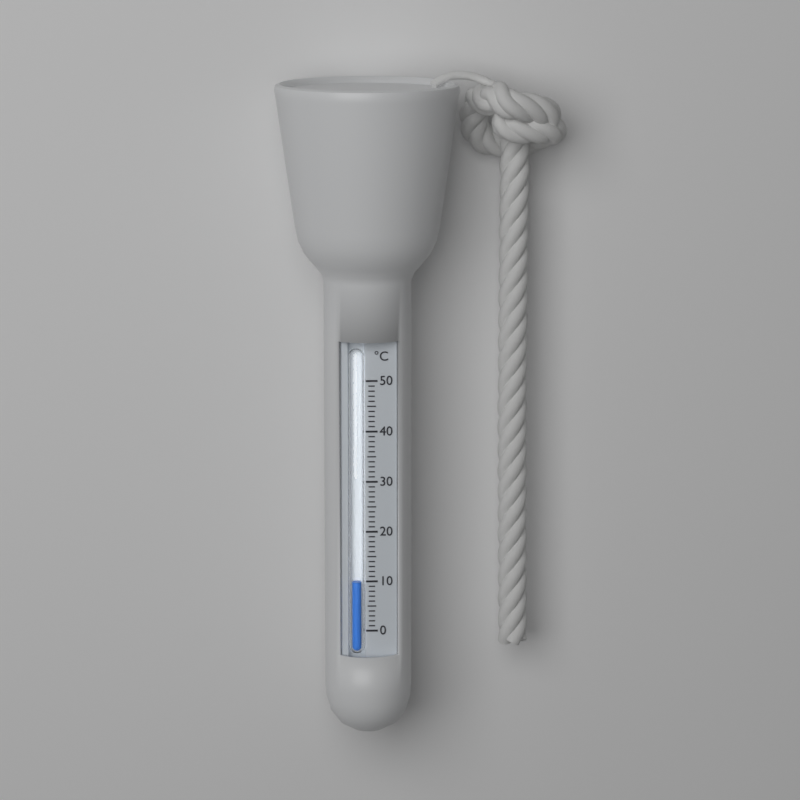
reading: 10 °C
